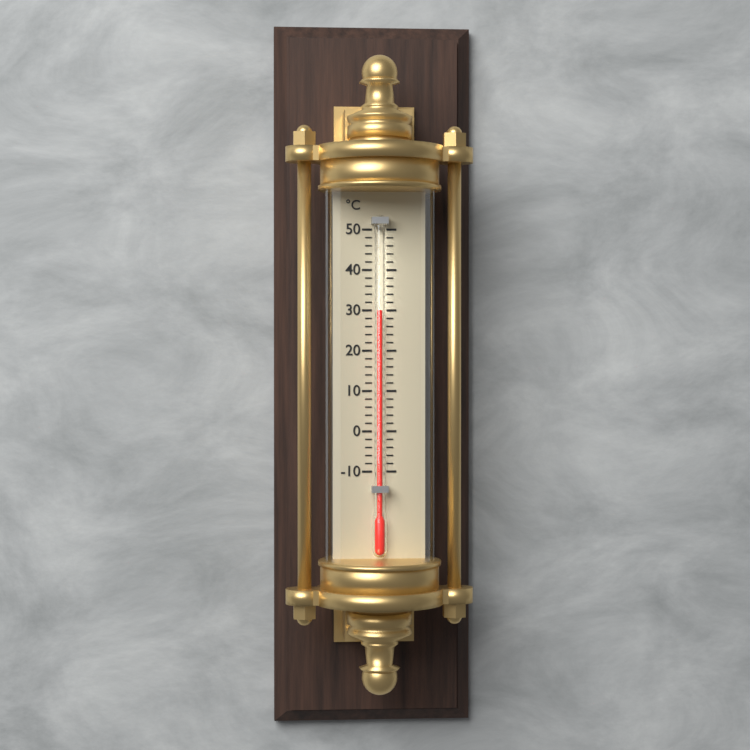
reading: 30 °C
